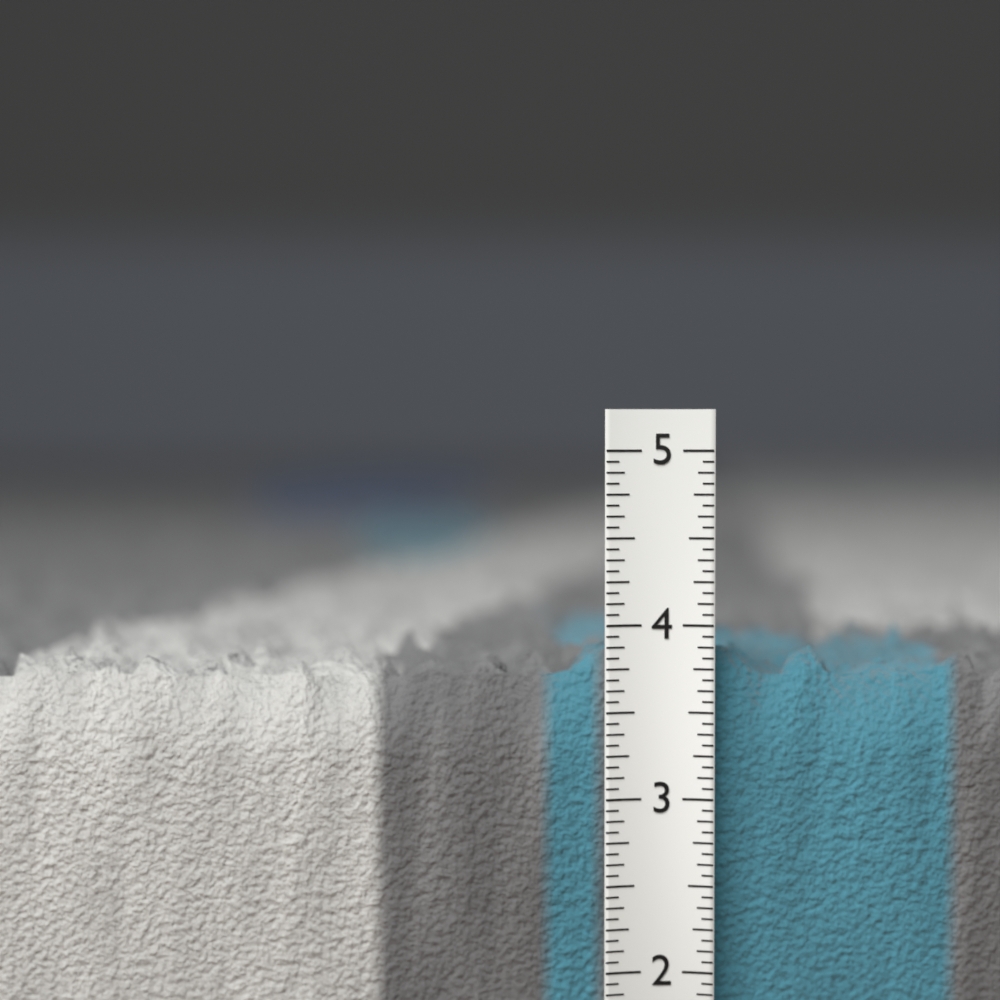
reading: 4.0625 in
